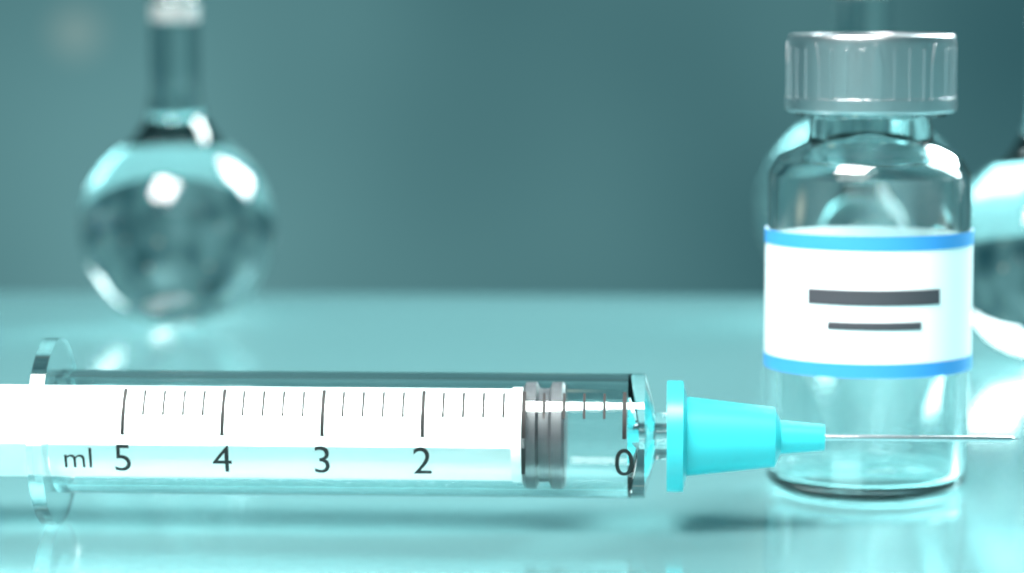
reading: 0.6 ml
